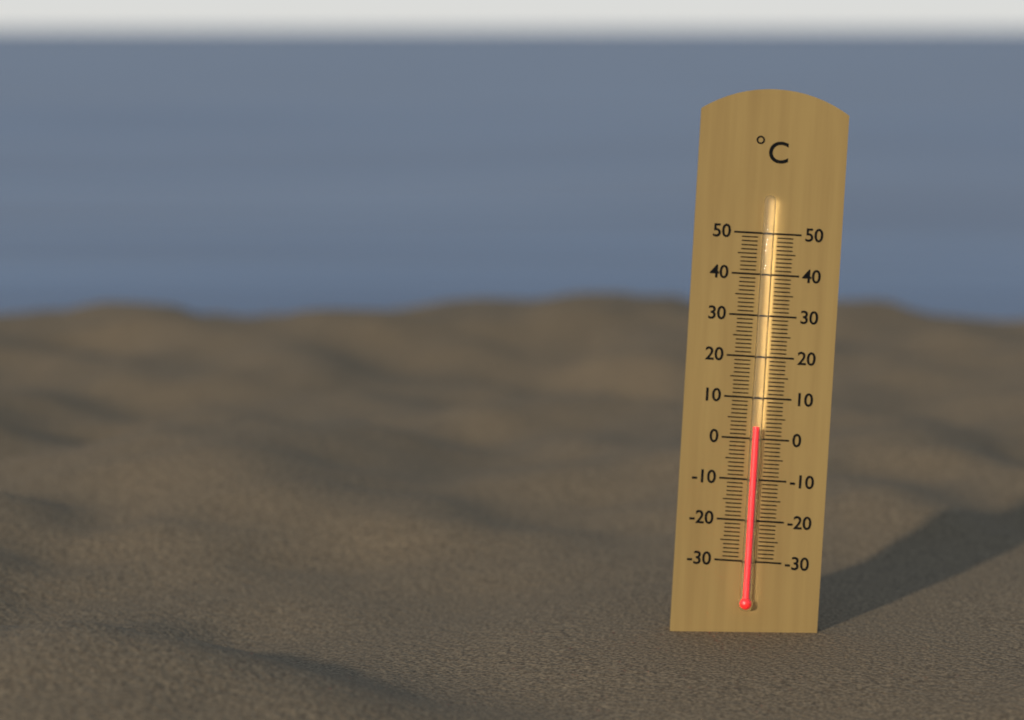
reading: 3 °C
